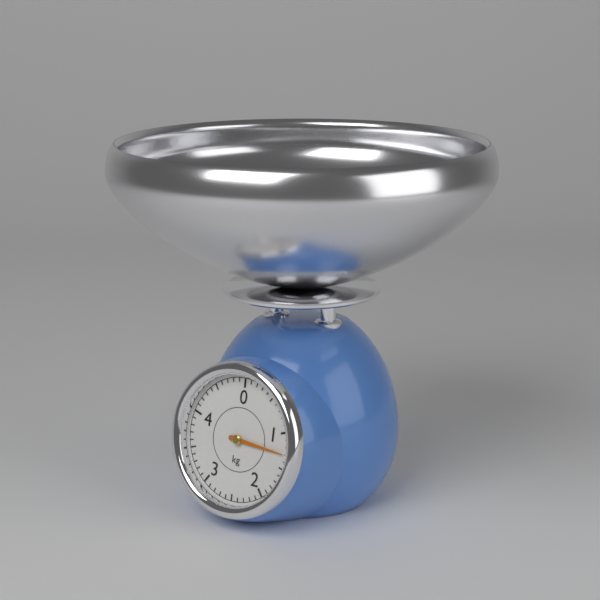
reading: 1.3 kg
